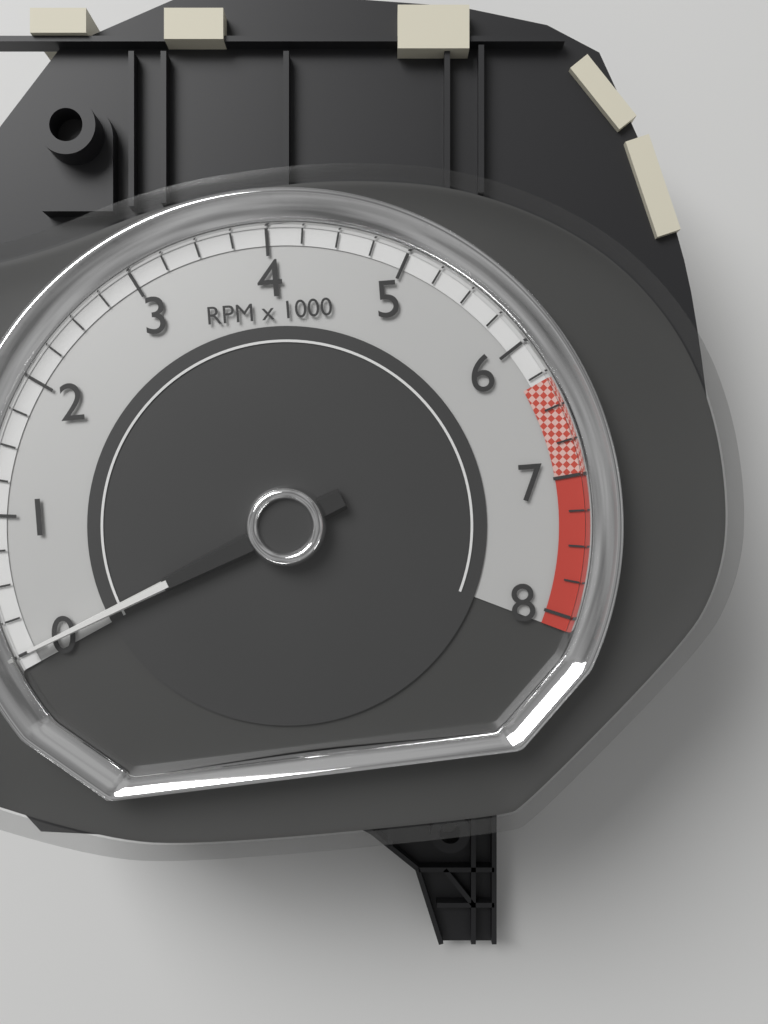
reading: 0 RPM
